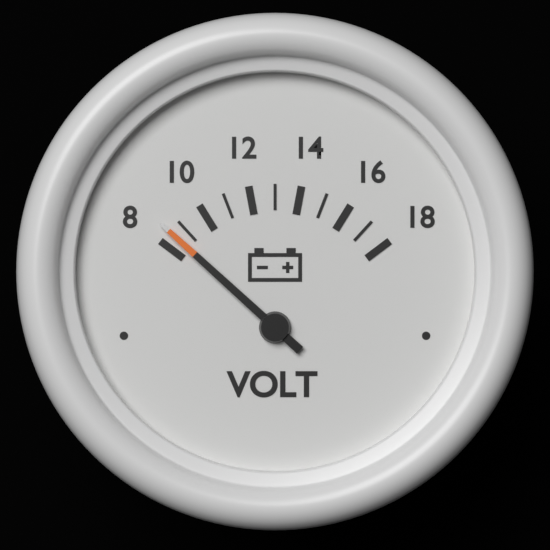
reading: 8.5 V
